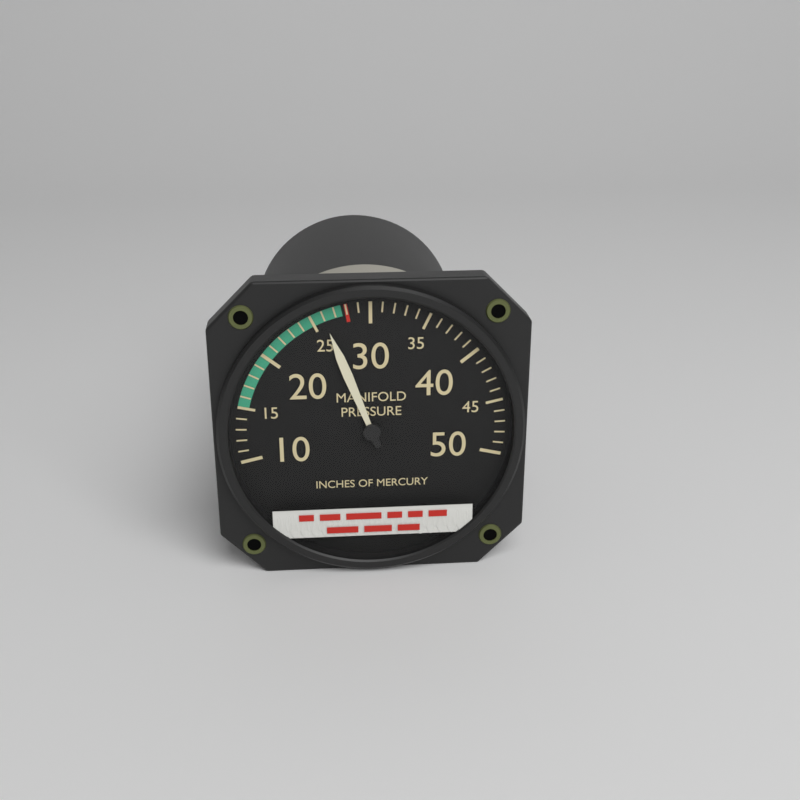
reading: 26 inHg
